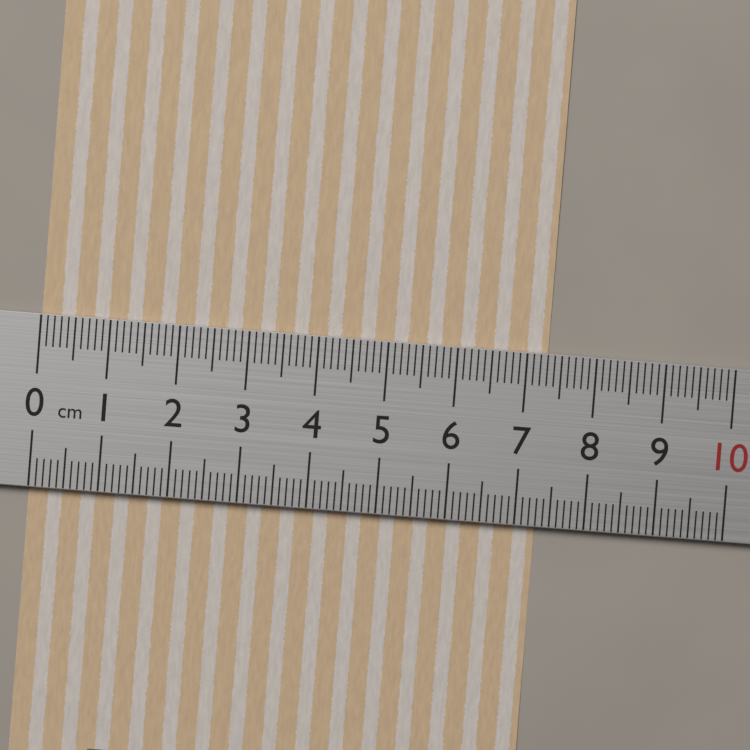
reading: 7.3 cm
